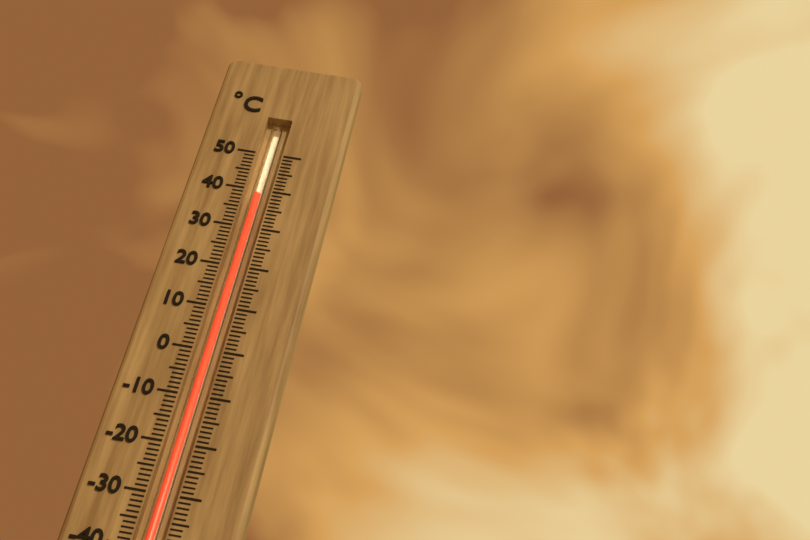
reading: 39 °C
